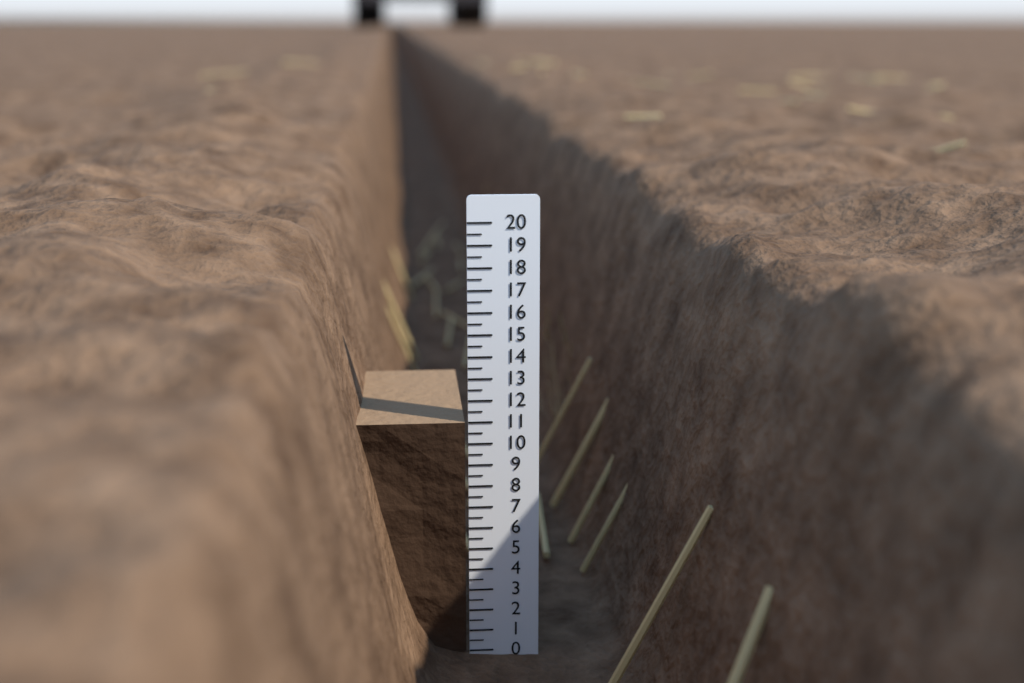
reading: 11.0 (no unit)
